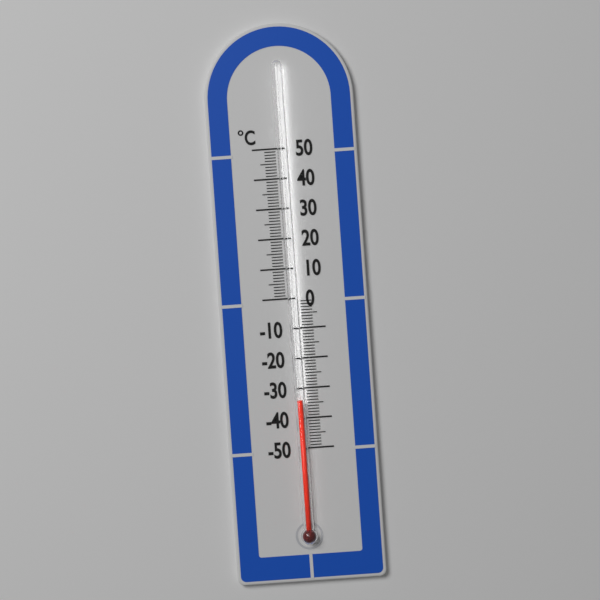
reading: -34 °C
